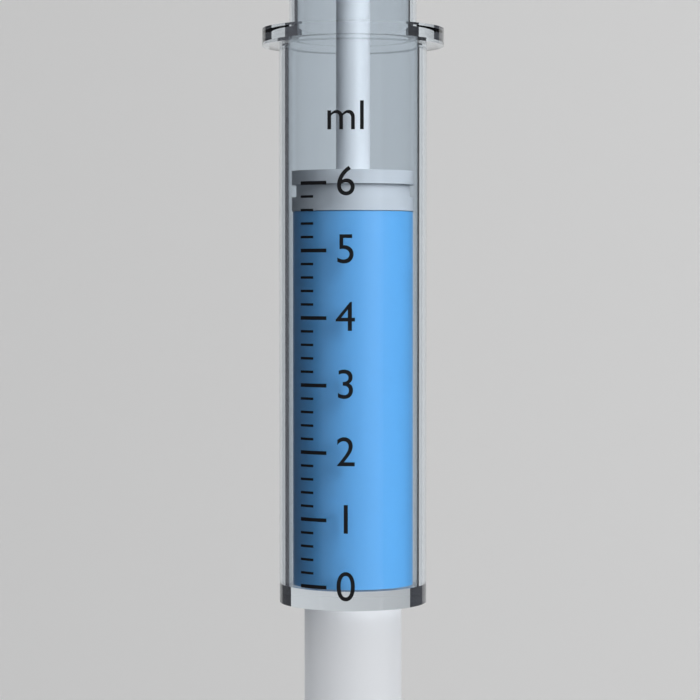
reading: 5.6 ml
